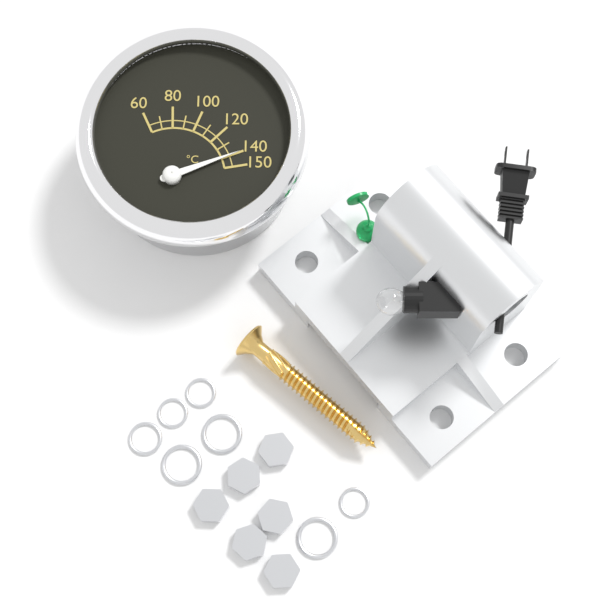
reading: 140 °C
